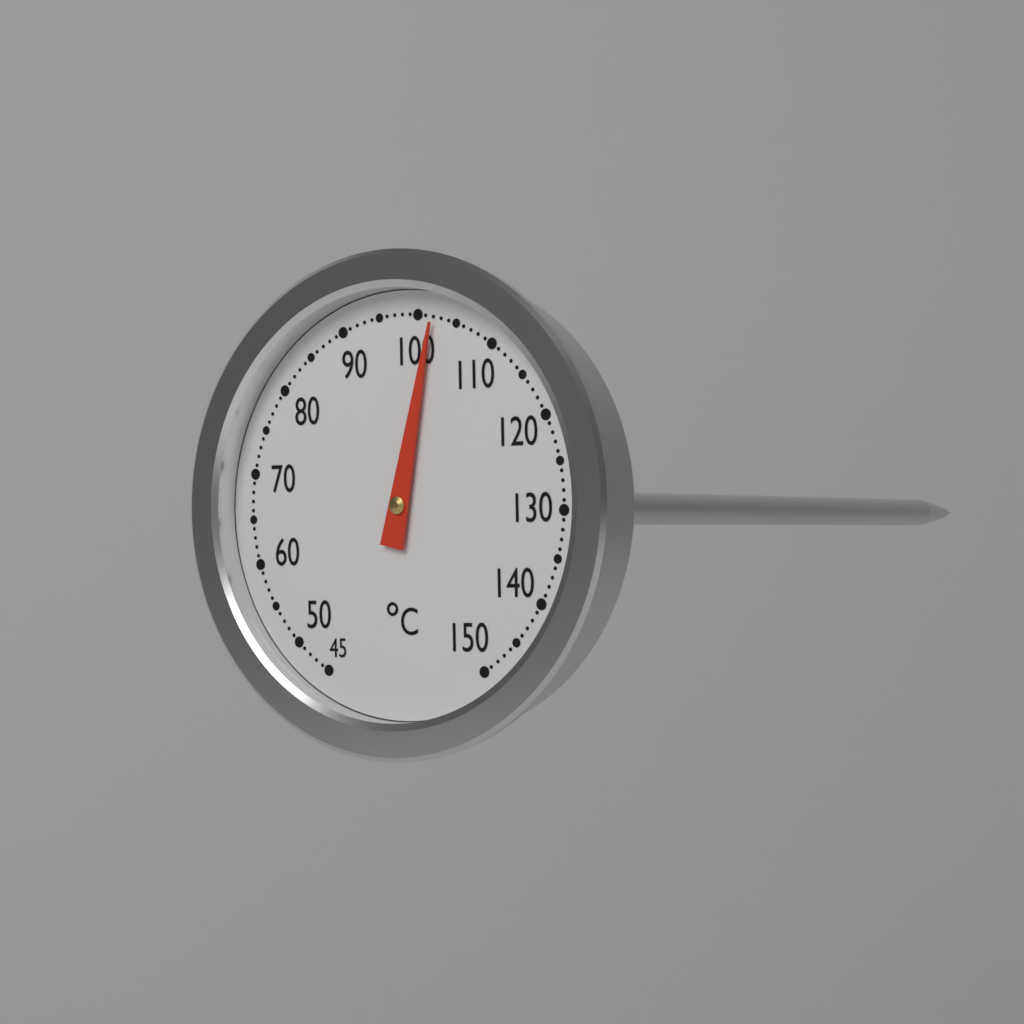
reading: 102 °C
